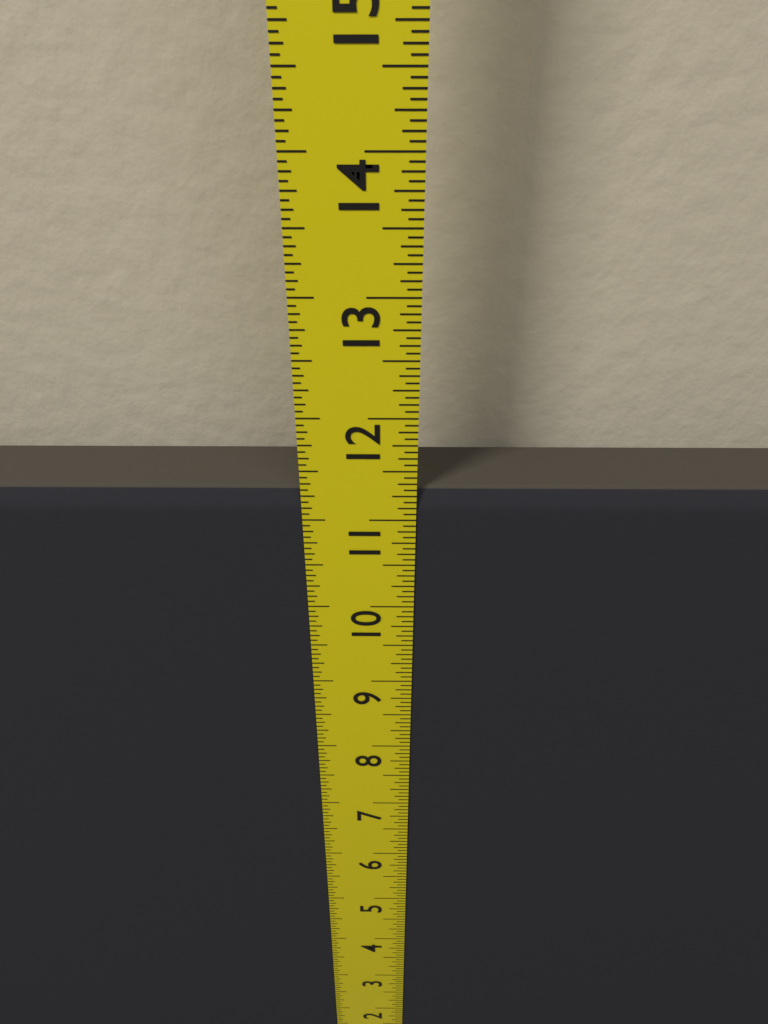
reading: 11.3125 in
